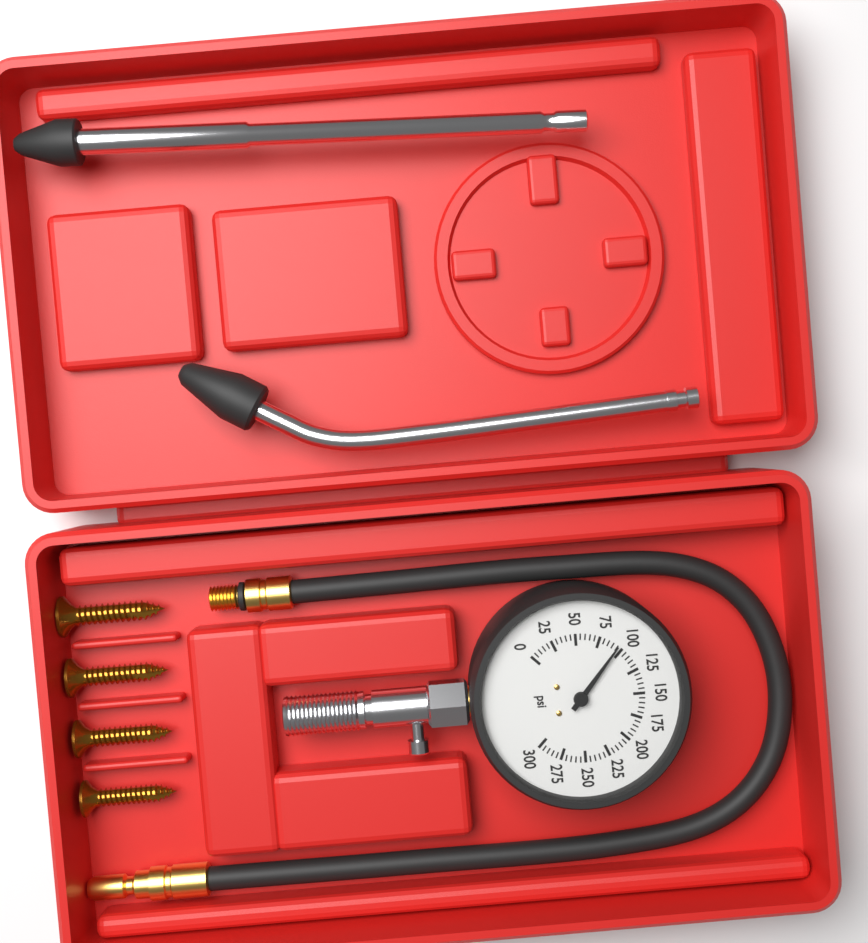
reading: 95 psi
